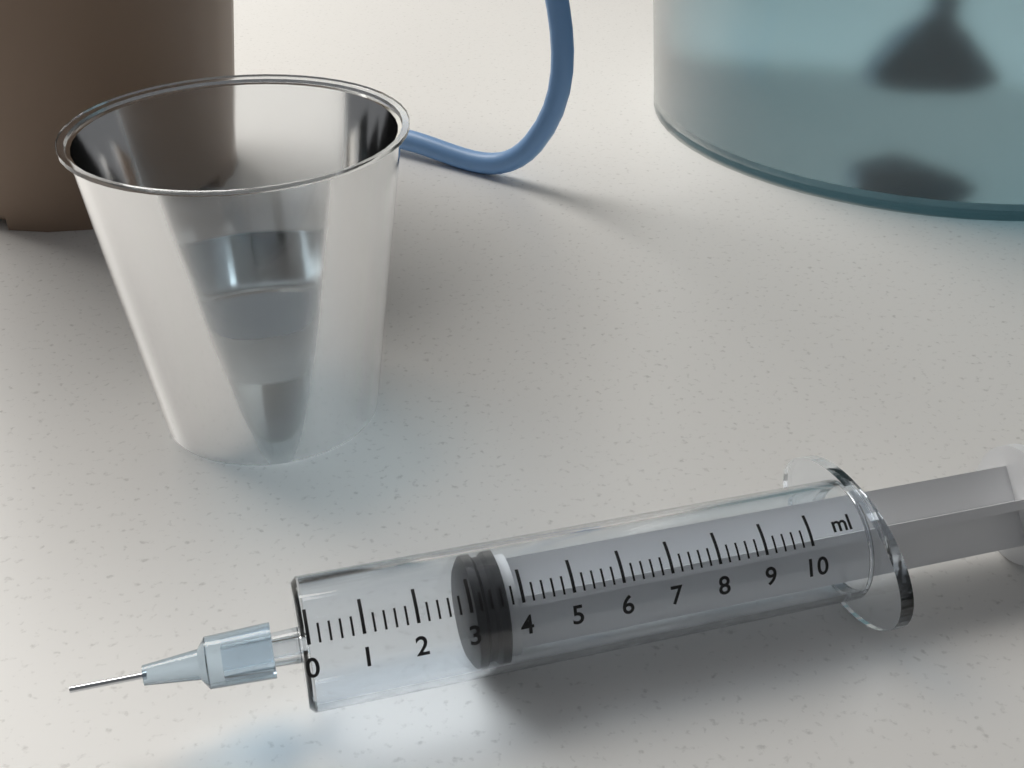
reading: 3.0 ml
